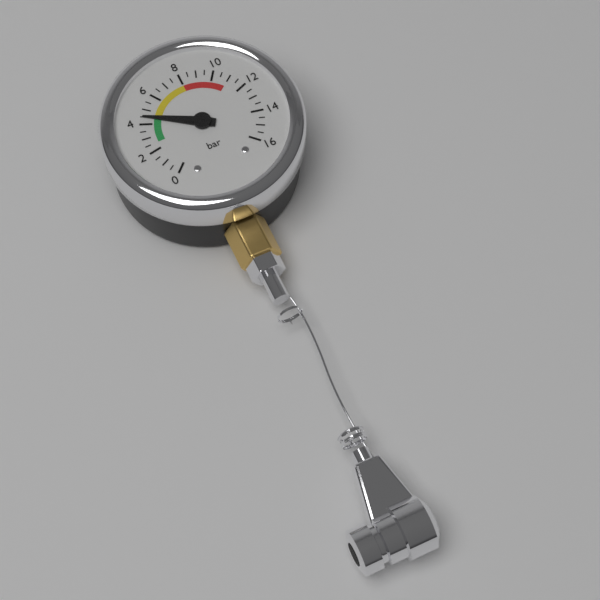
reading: 4.5 bar
